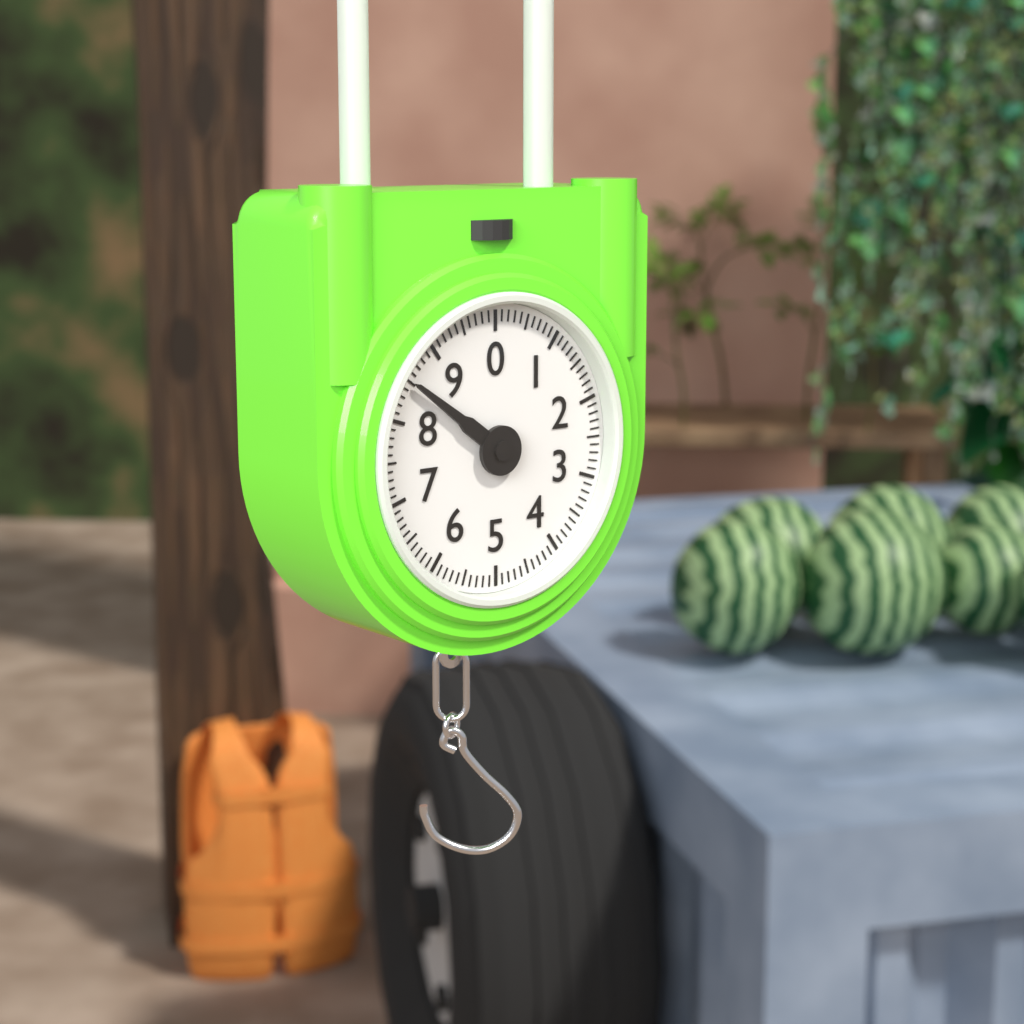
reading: 8.5 (no unit)
